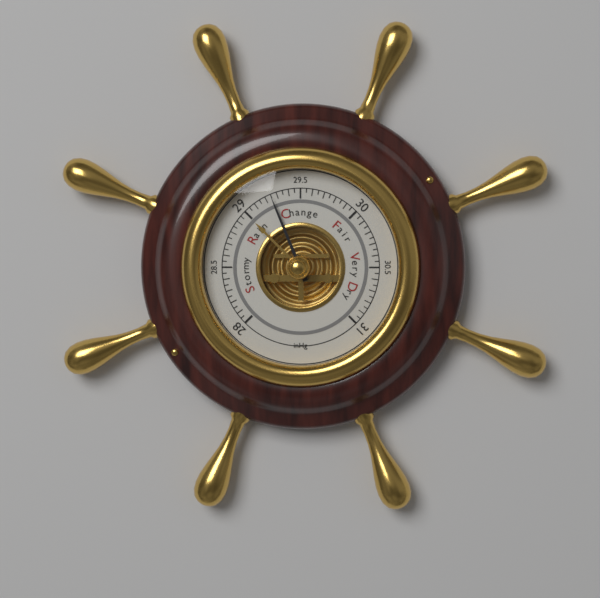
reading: 29.25 inHg
